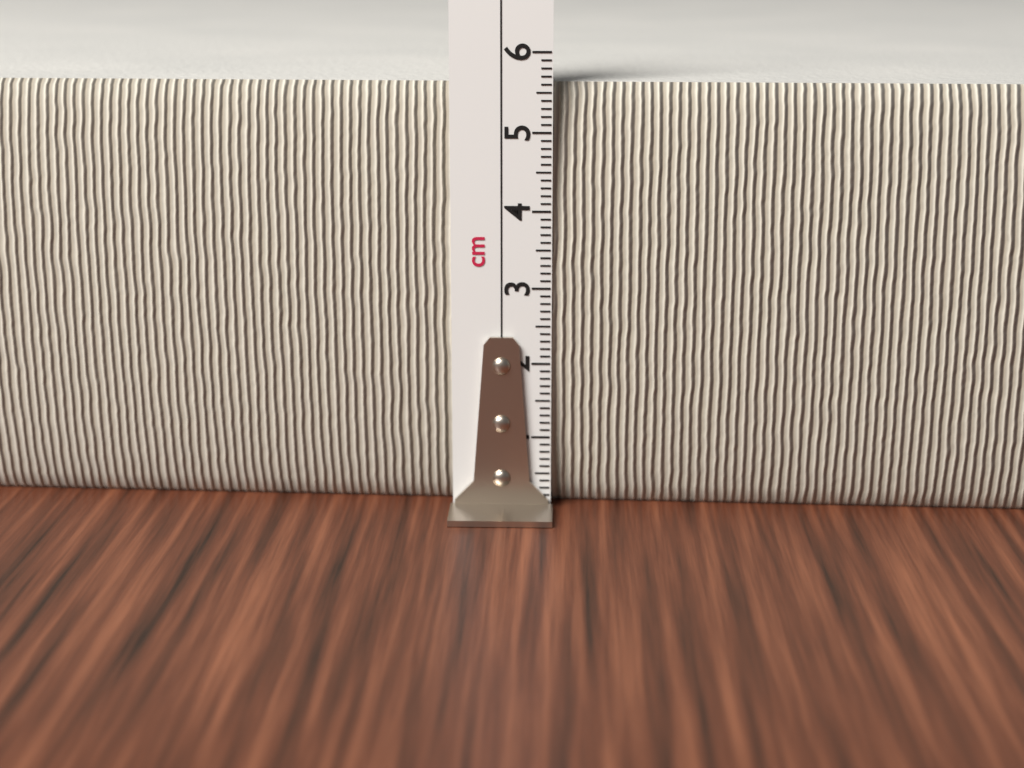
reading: 5.6 cm
